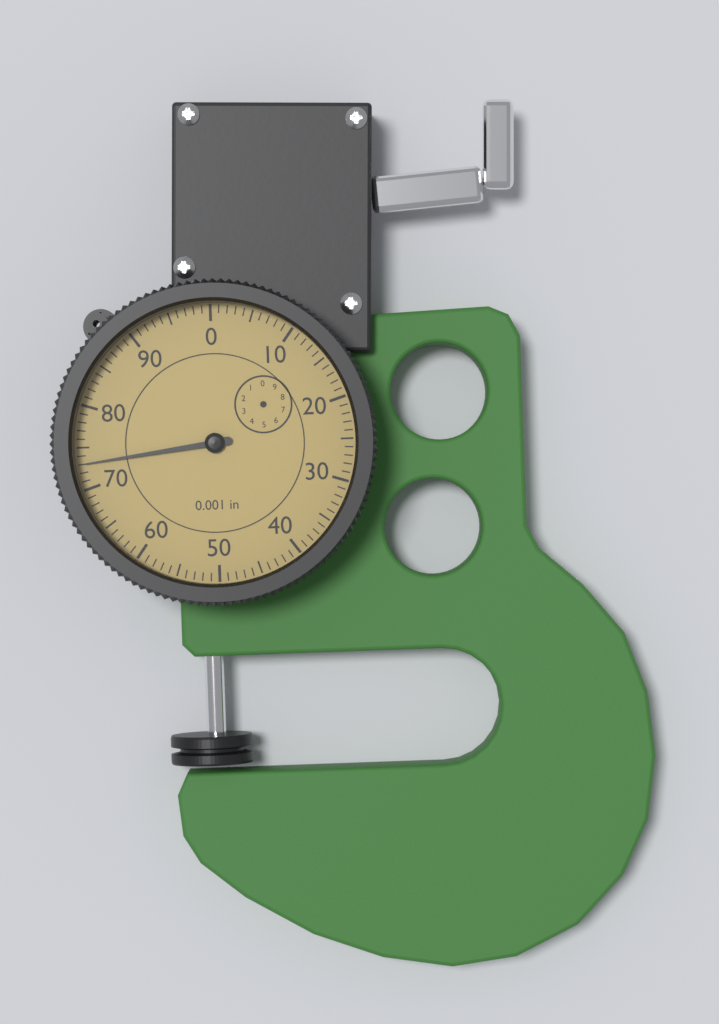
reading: 73 0.001 in
